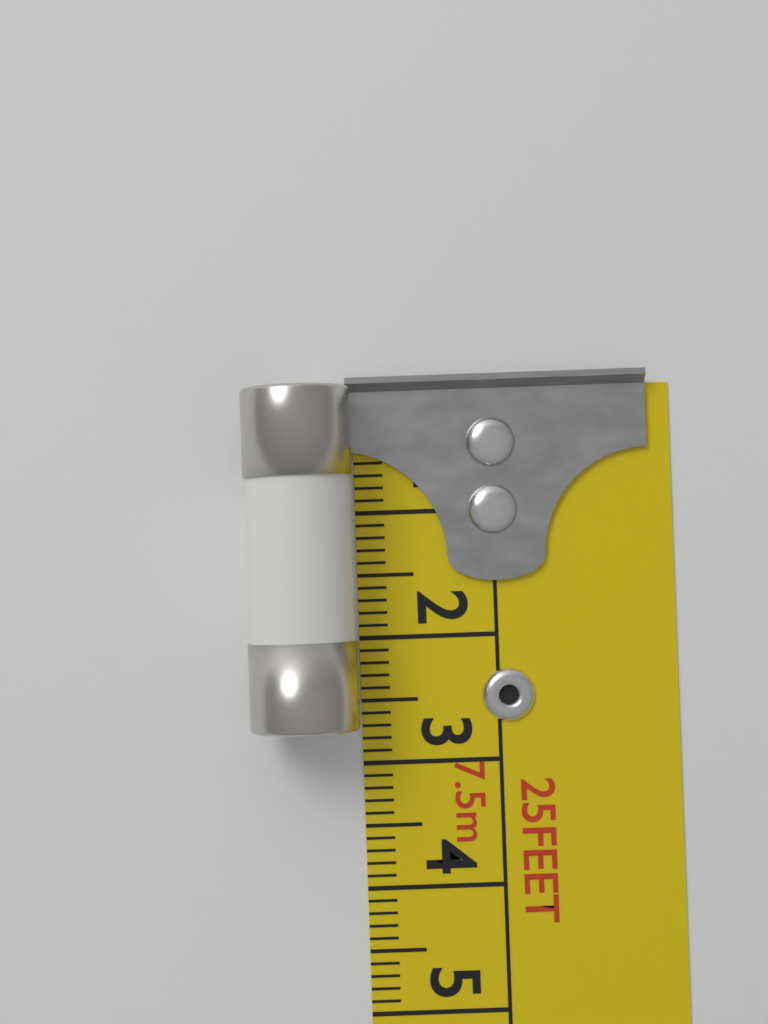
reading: 2.7 cm
